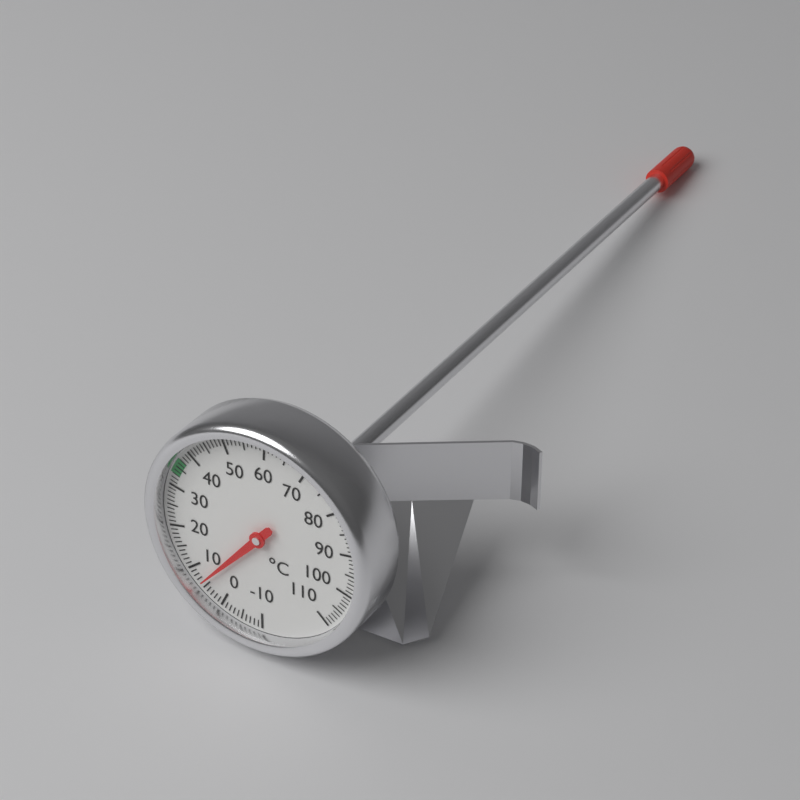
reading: 6 °C
